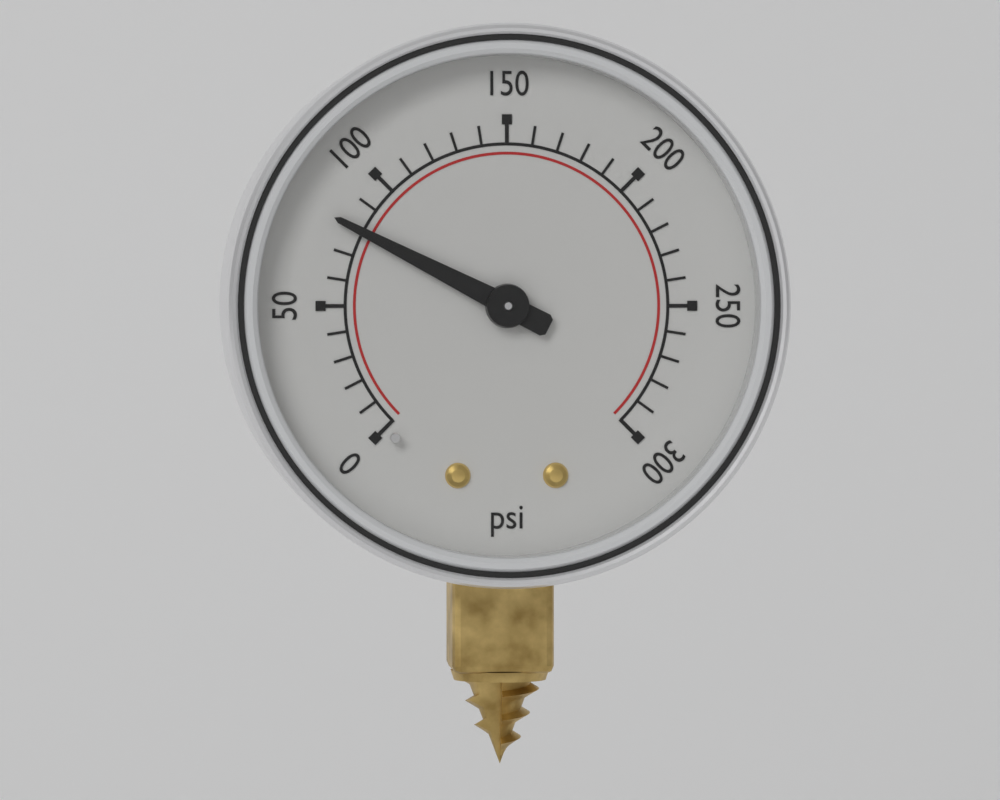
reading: 80 psi
